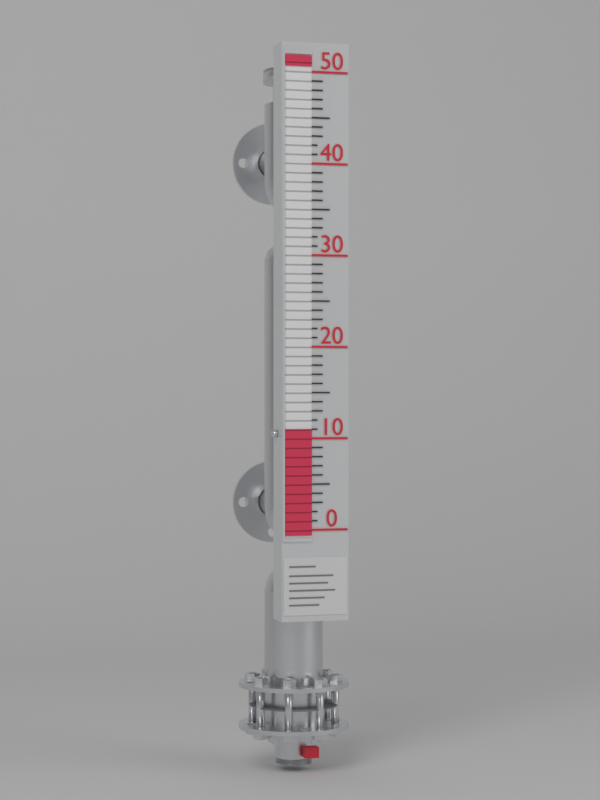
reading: 11 (no unit)
